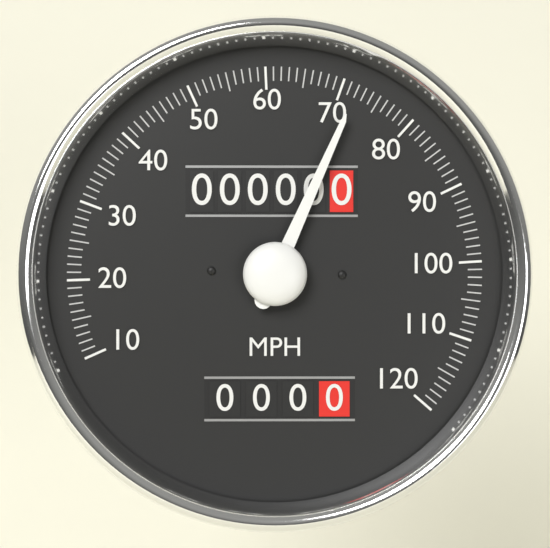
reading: 72 MPH
